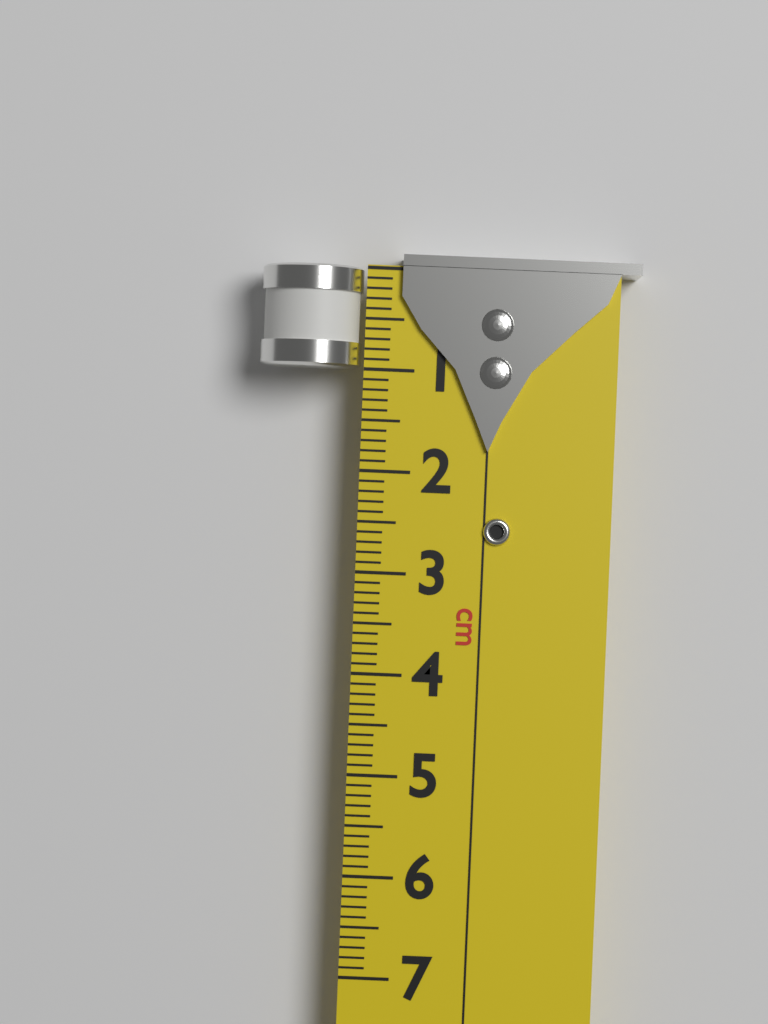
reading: 1.0 cm
